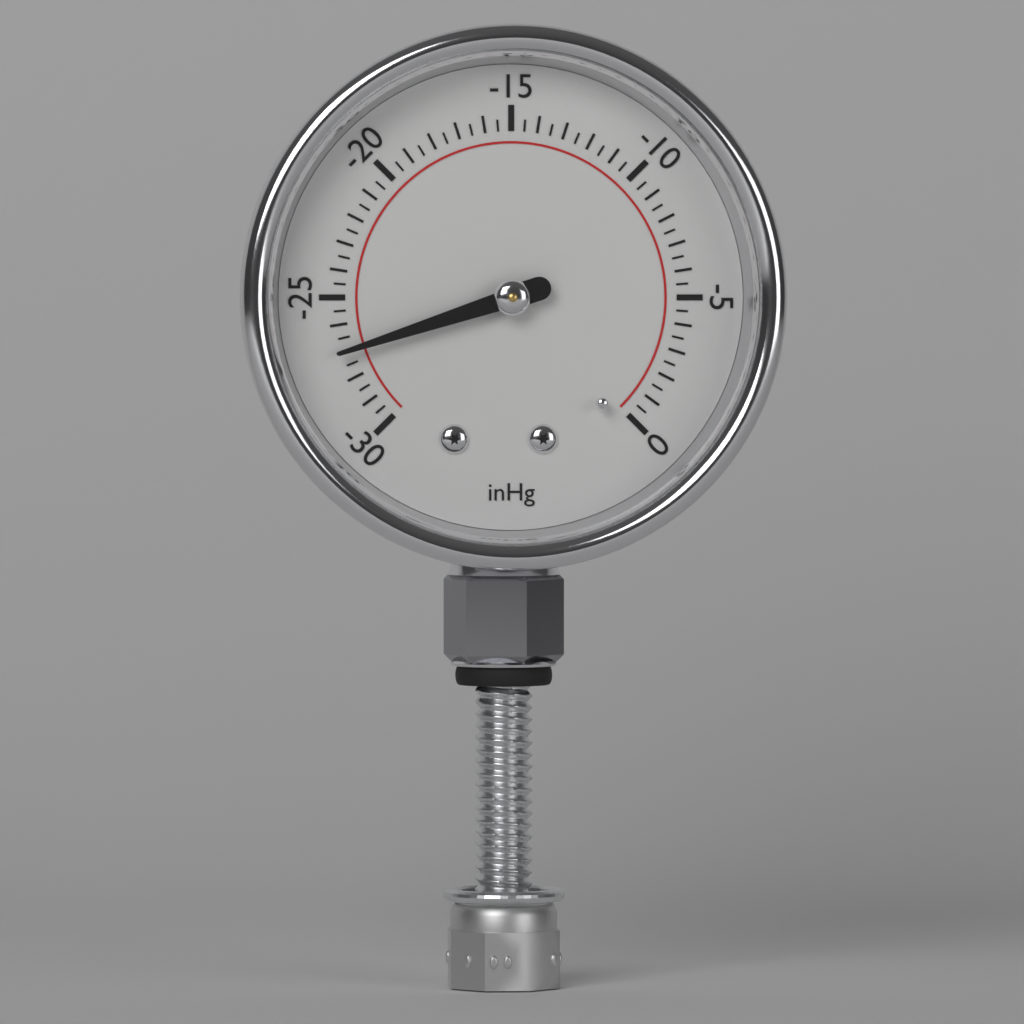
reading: -27.0 inHg
